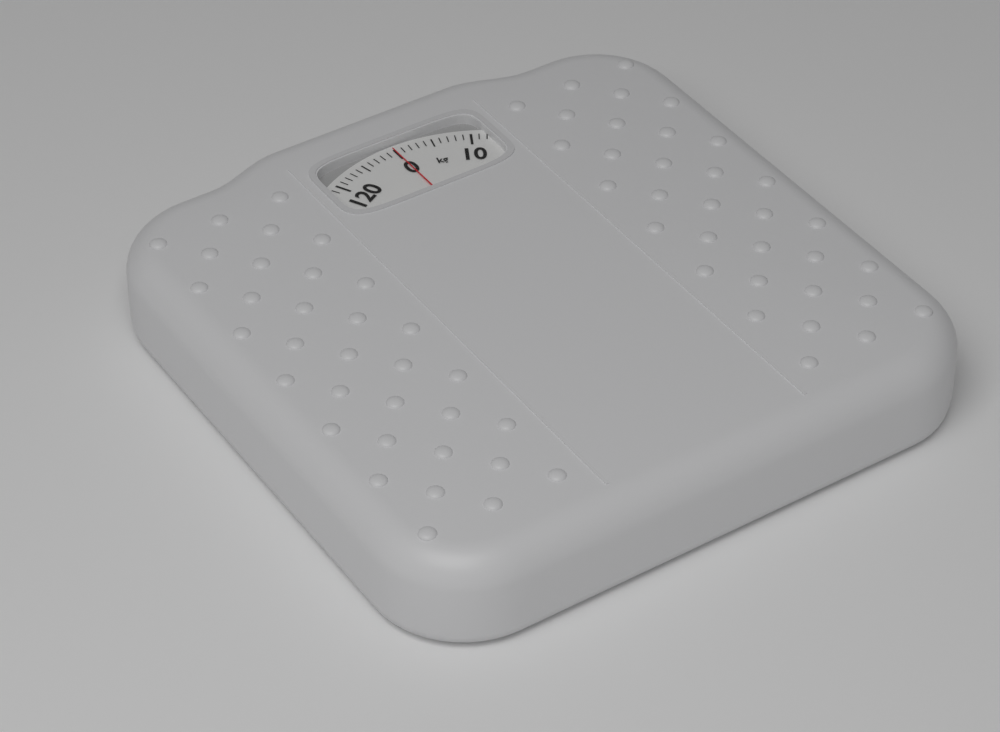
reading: 0 kg
